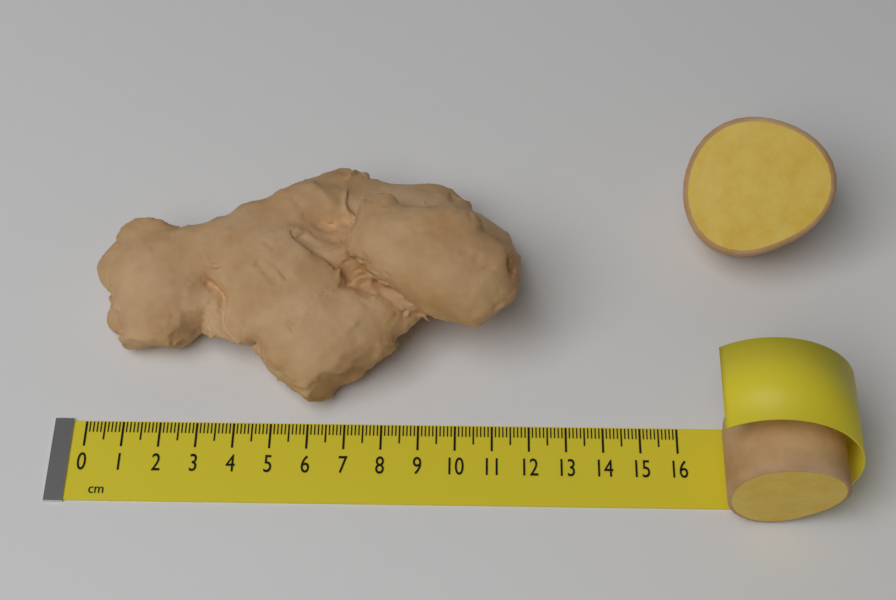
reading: 11.8 cm
